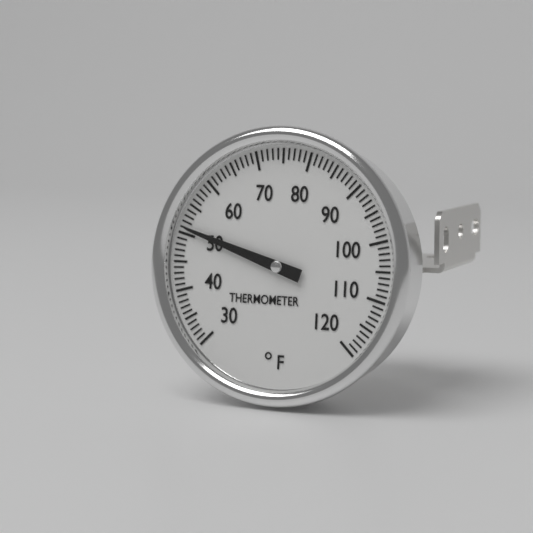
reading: 51 °F
